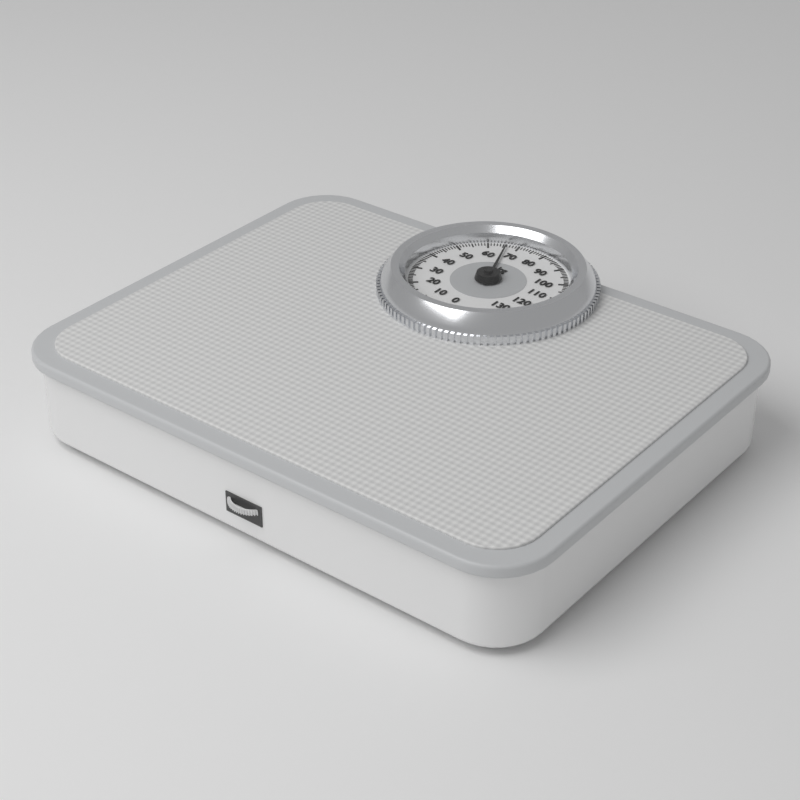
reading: 66 kg
